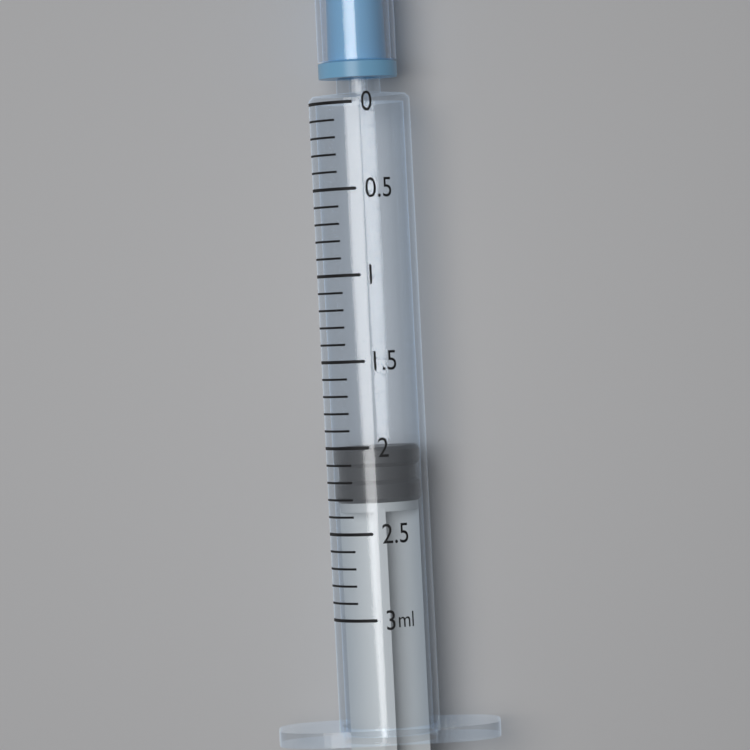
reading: 2.0 ml
